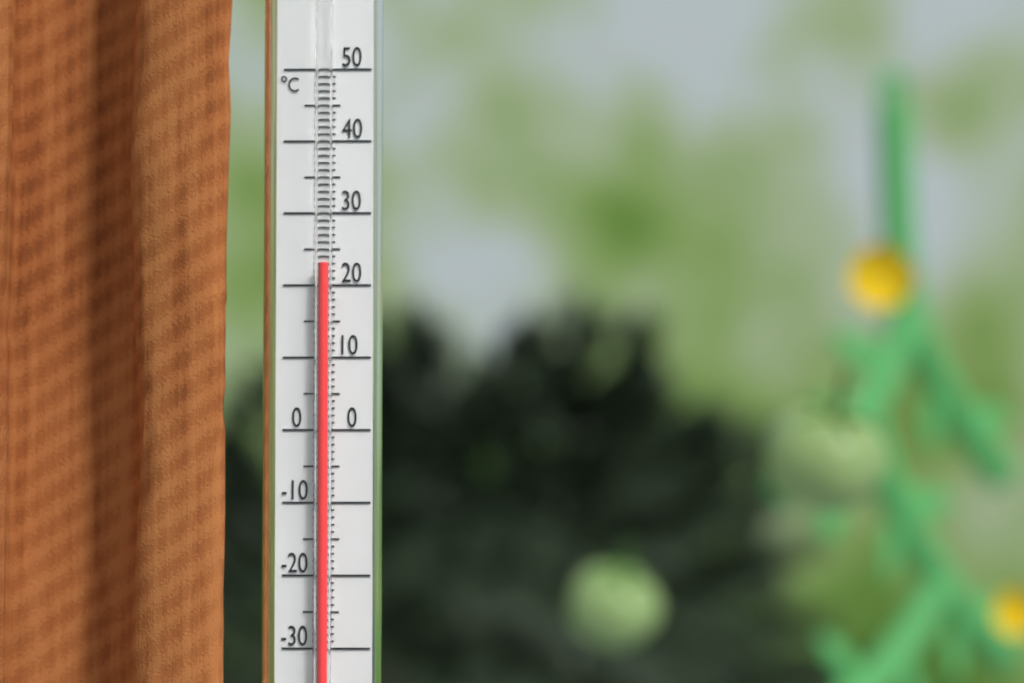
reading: 23 °C
